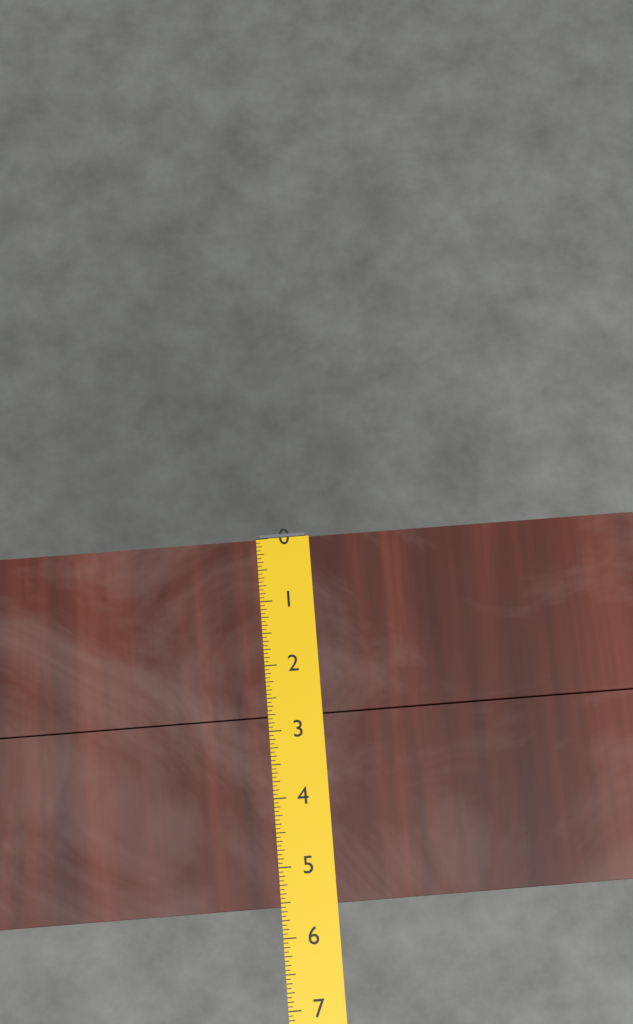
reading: 5.5625 (no unit)
